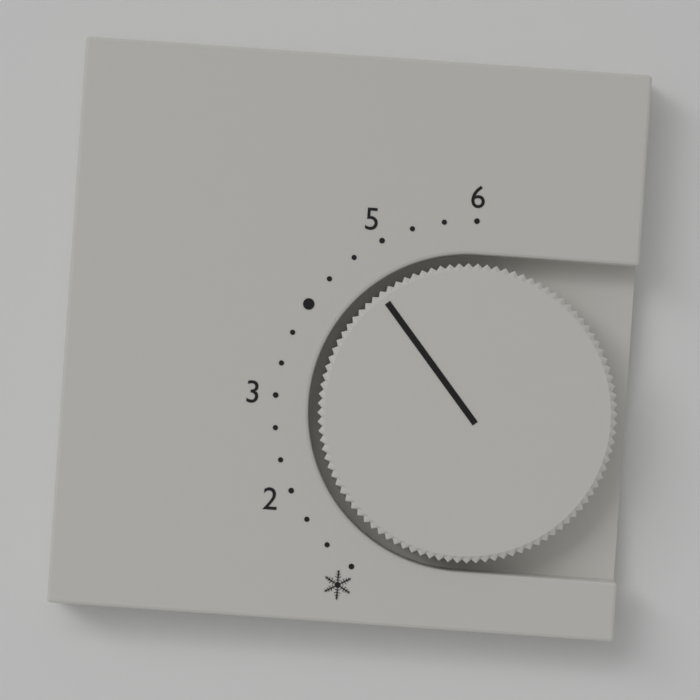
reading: 4.666667 (no unit)
